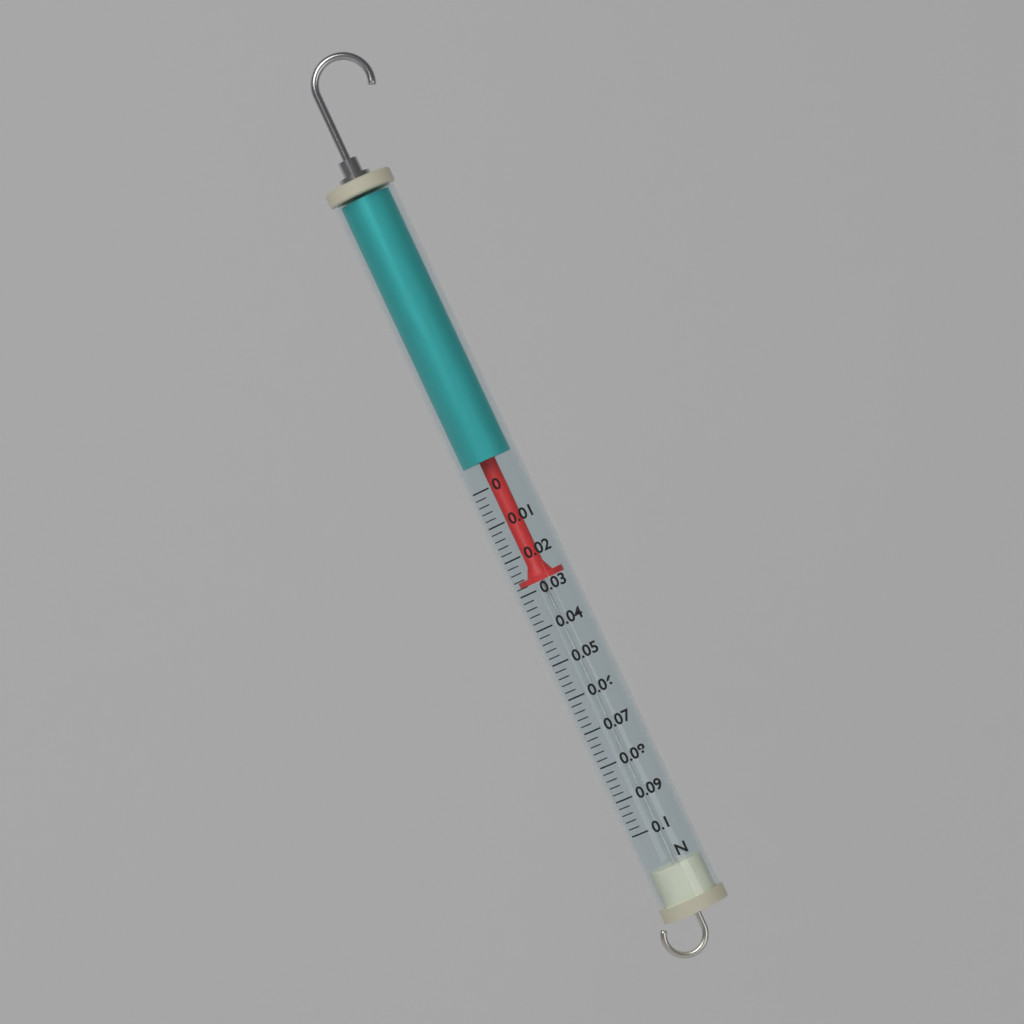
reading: 0.028 N
